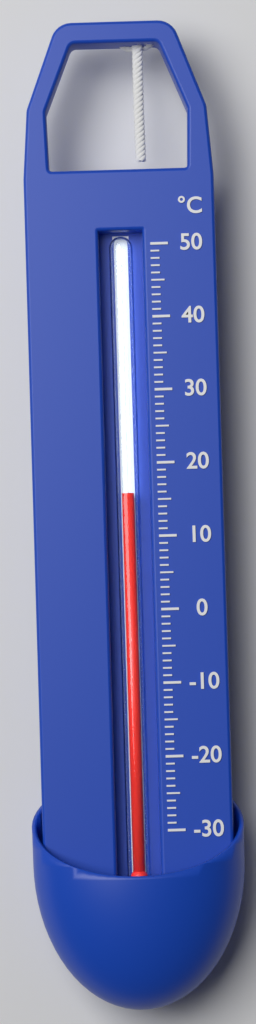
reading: 16 °C
